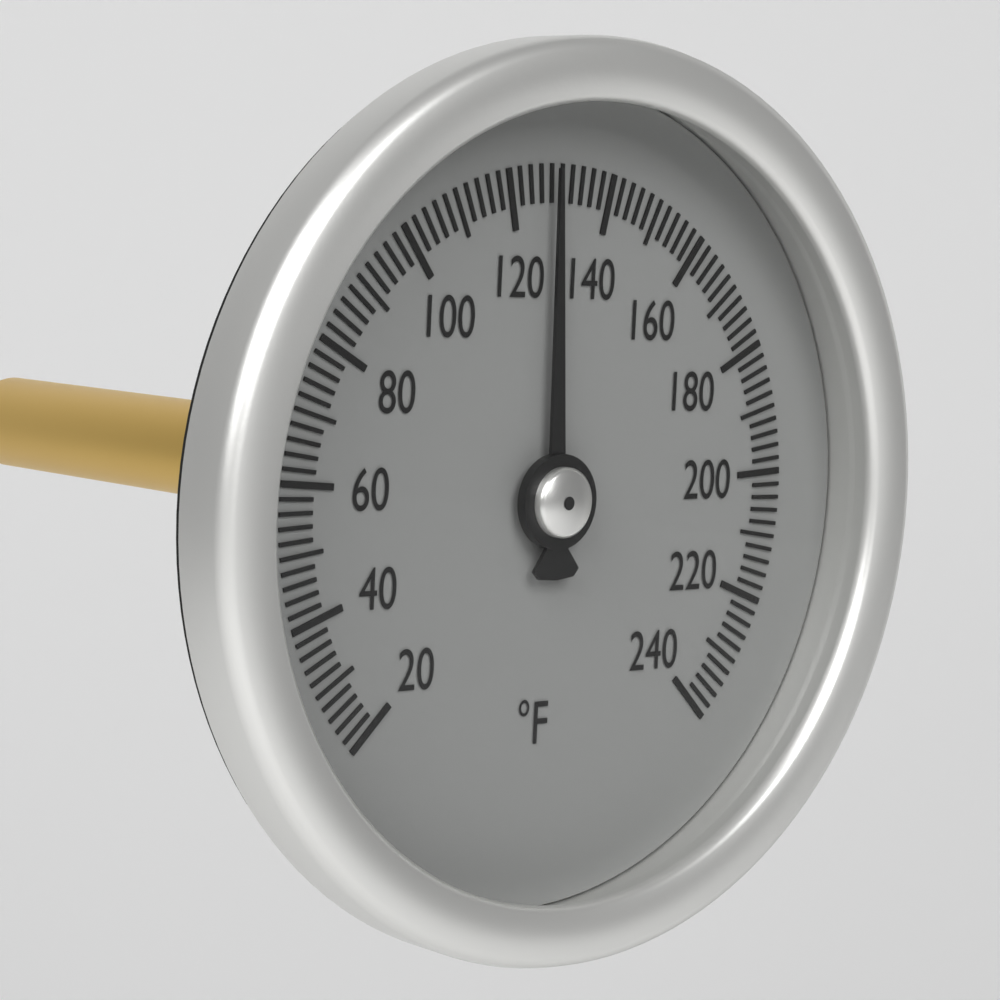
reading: 128 °F
